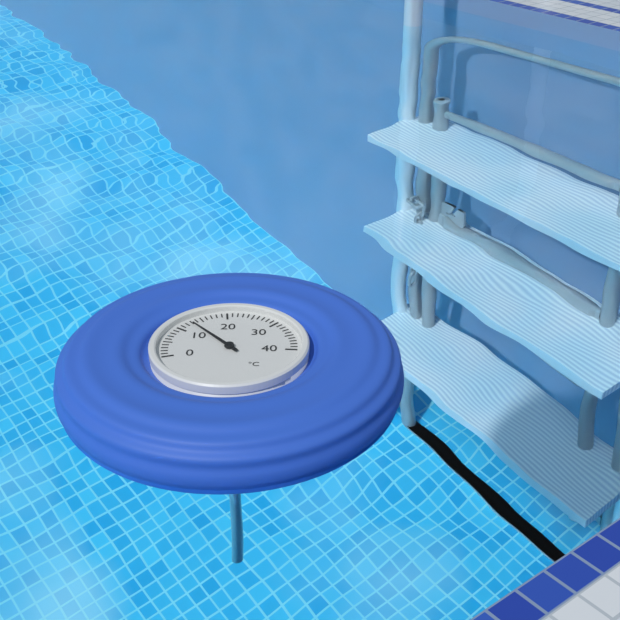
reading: 13 °C
